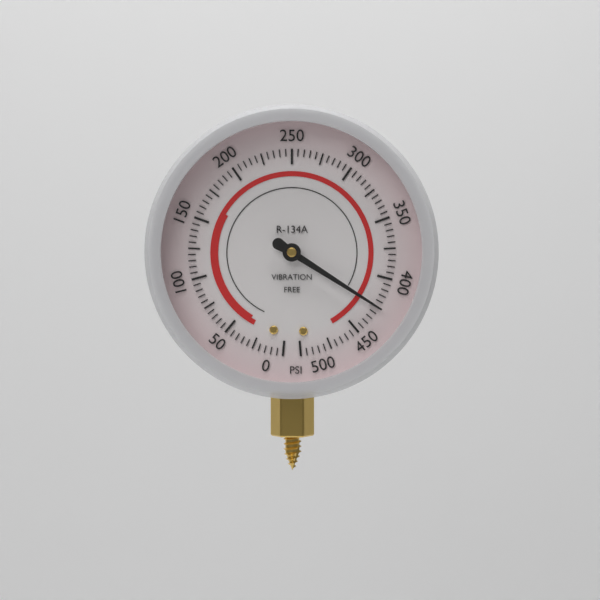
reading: 425 psi
